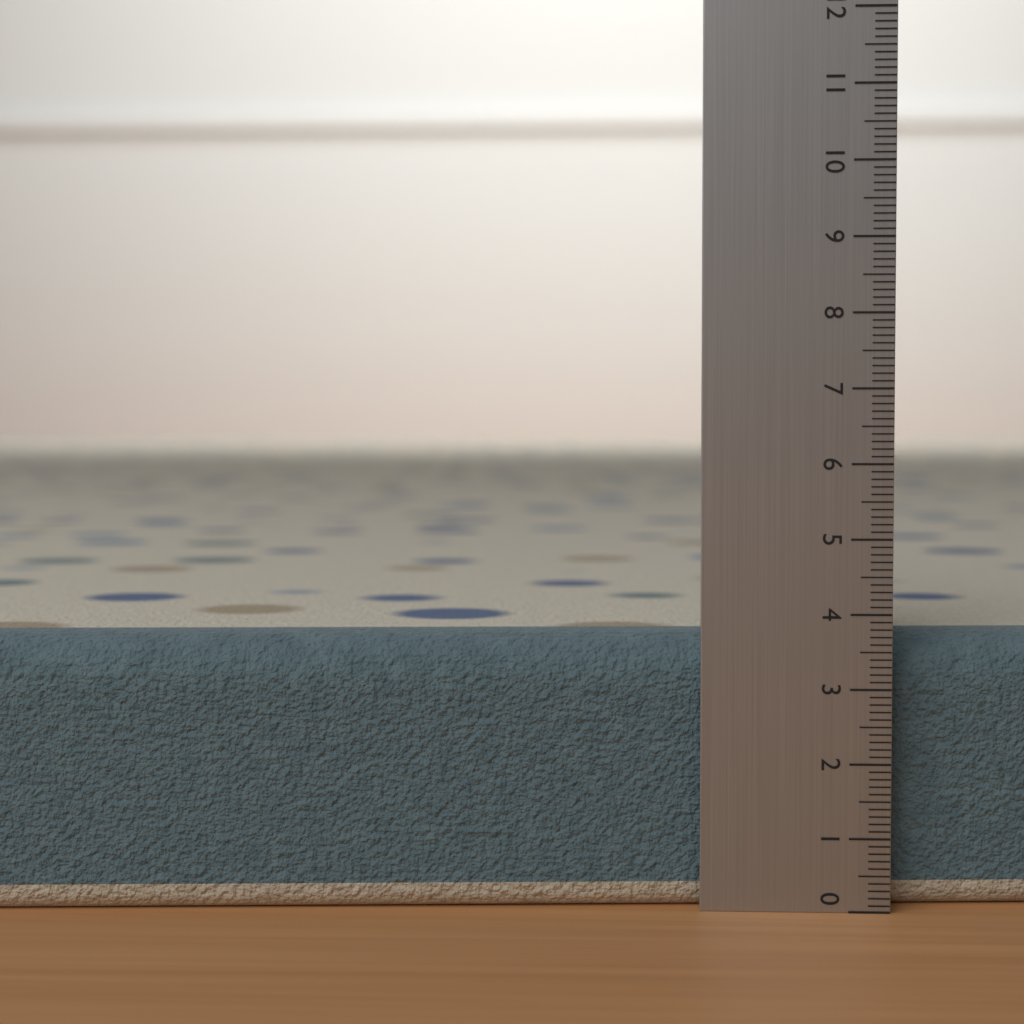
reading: 3.7 (no unit)
